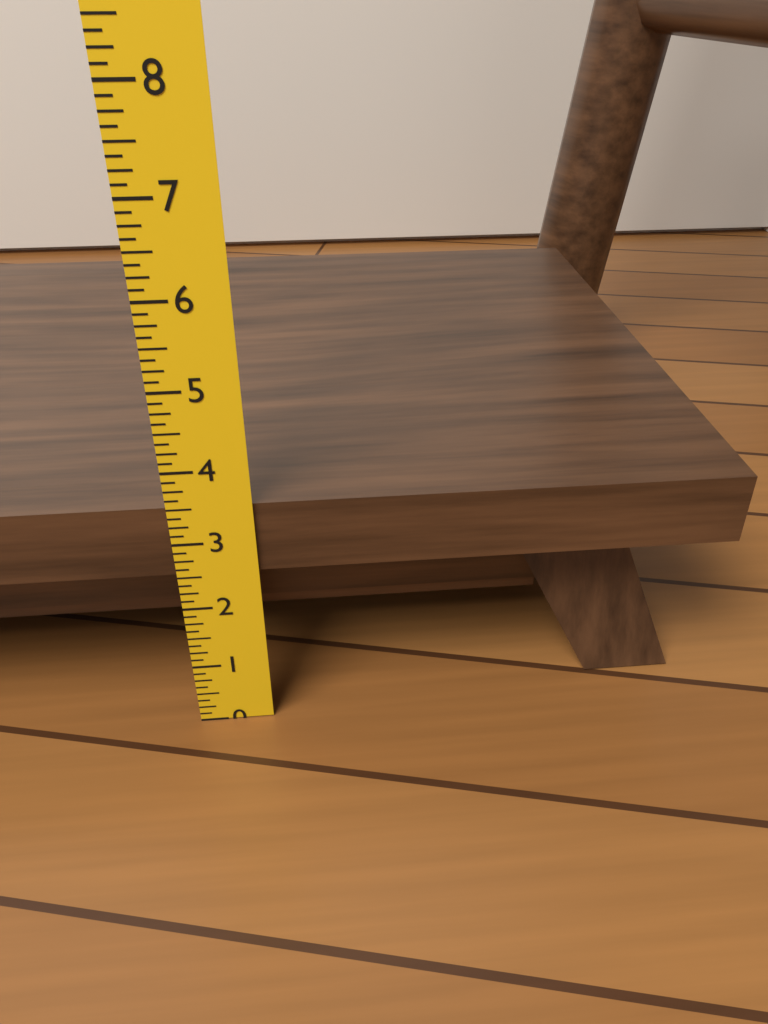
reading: 3.500 in
